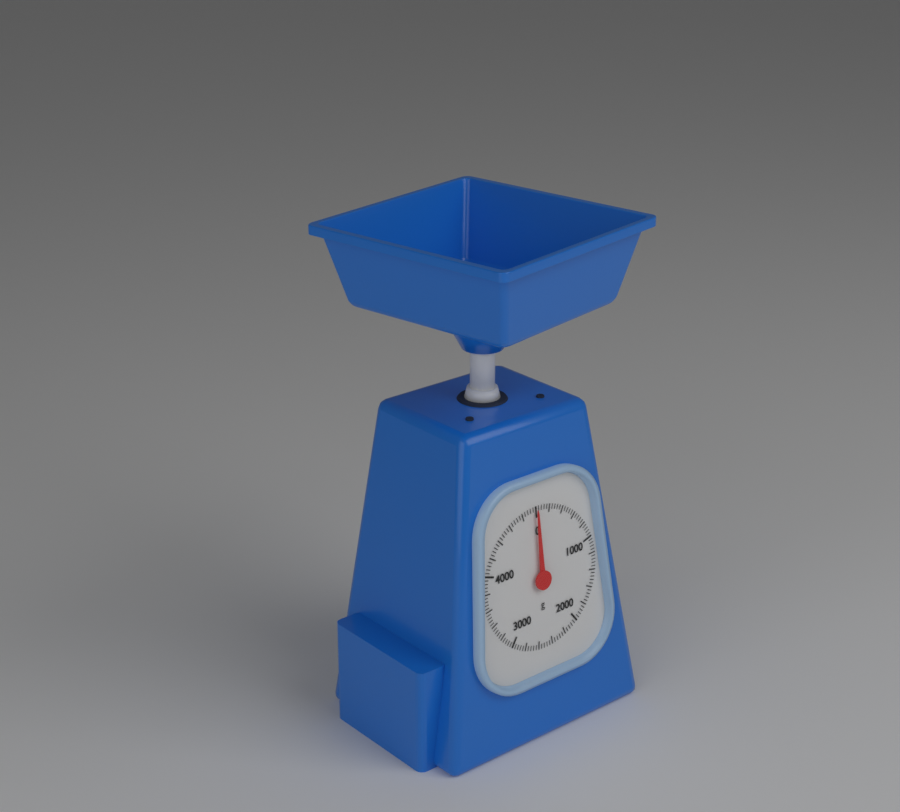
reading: 0 g
